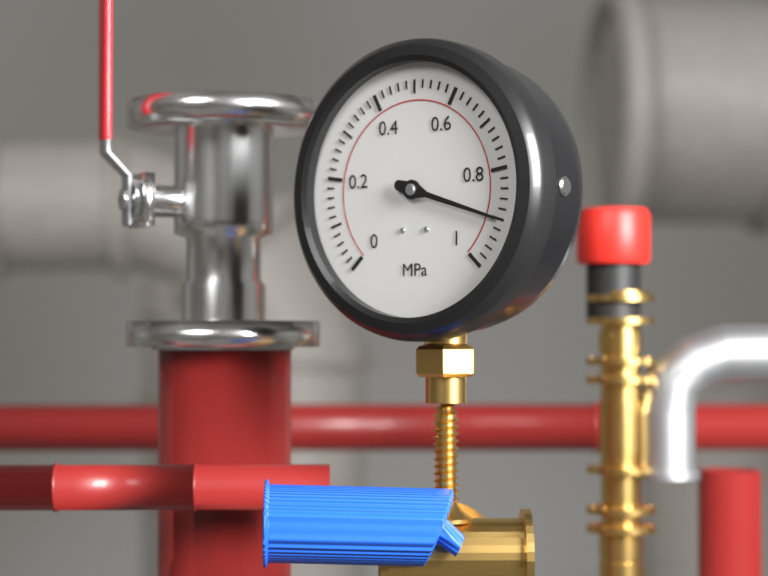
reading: 0.90 MPa
